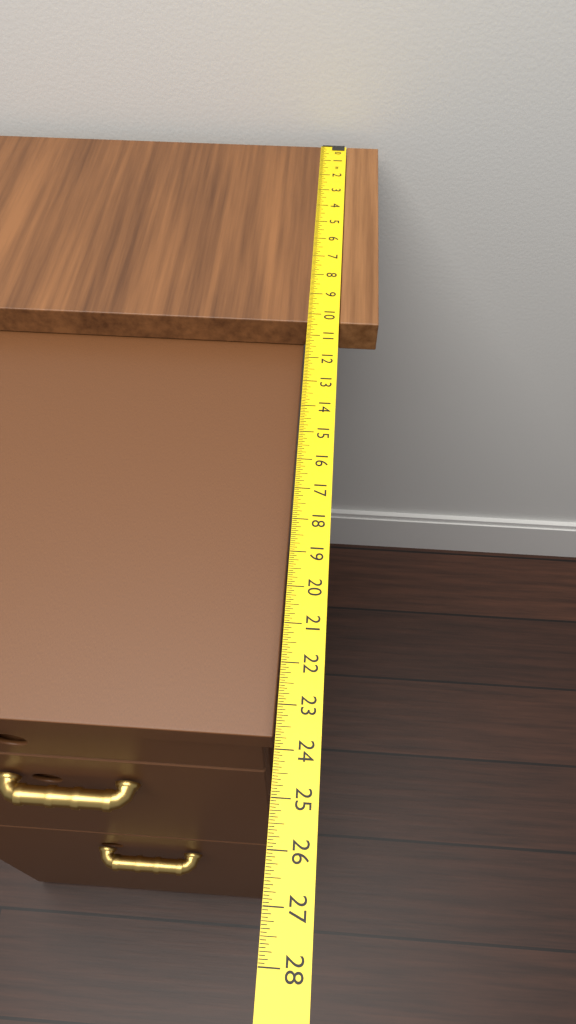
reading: 10.3750 in
